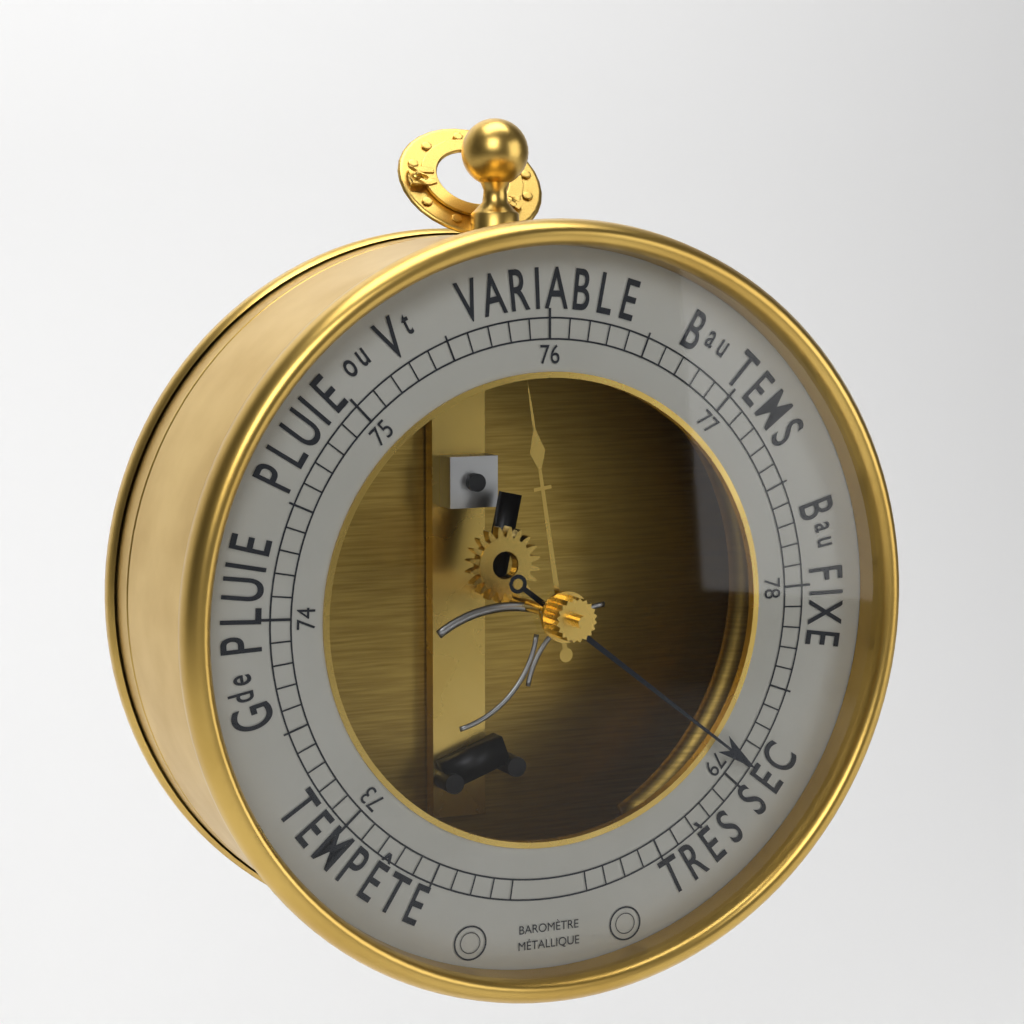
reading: 78.9 (no unit)
